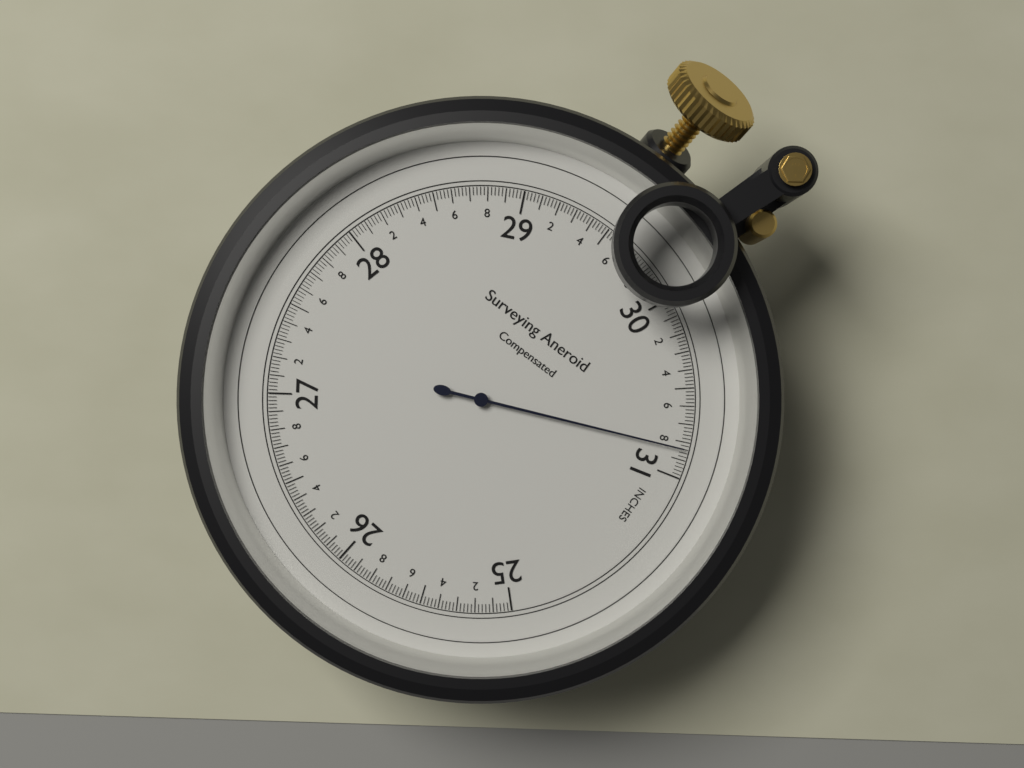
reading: 30.84 inches
